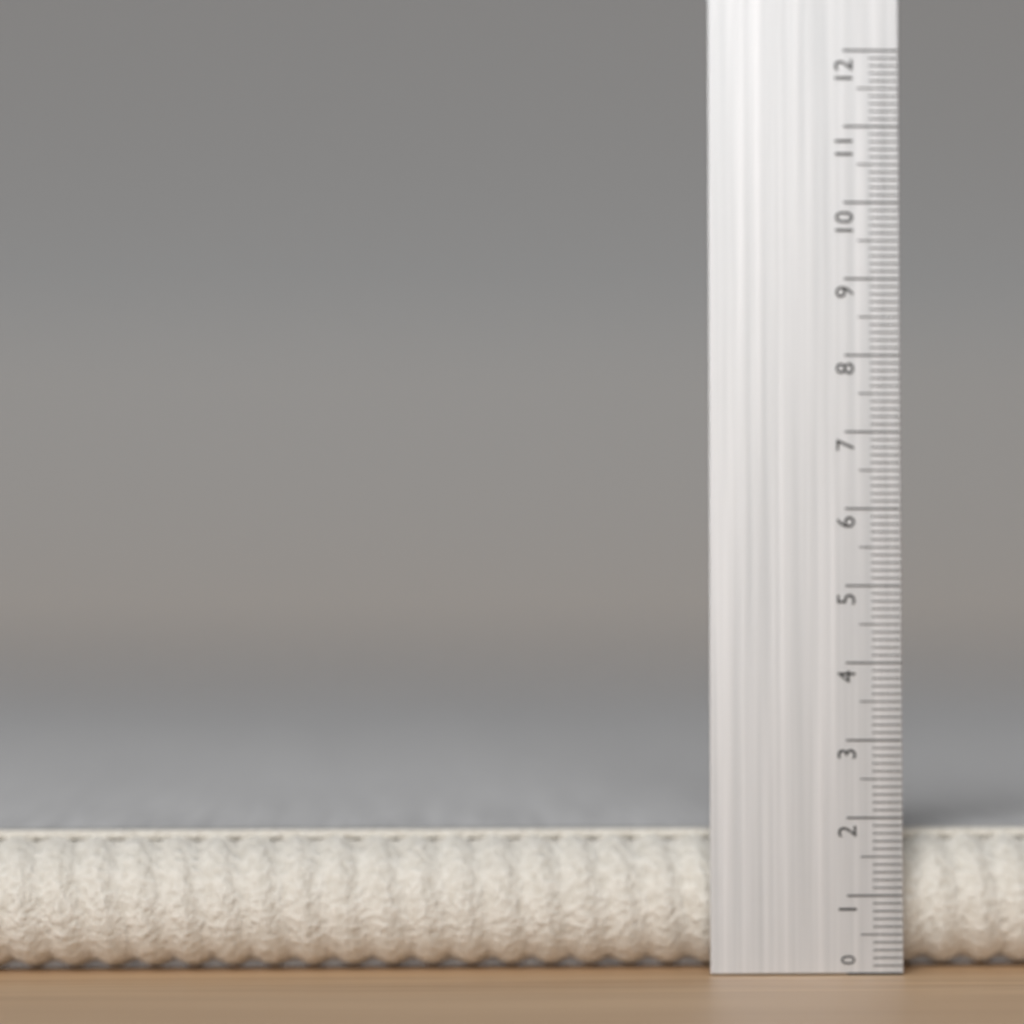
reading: 1.8 (no unit)
